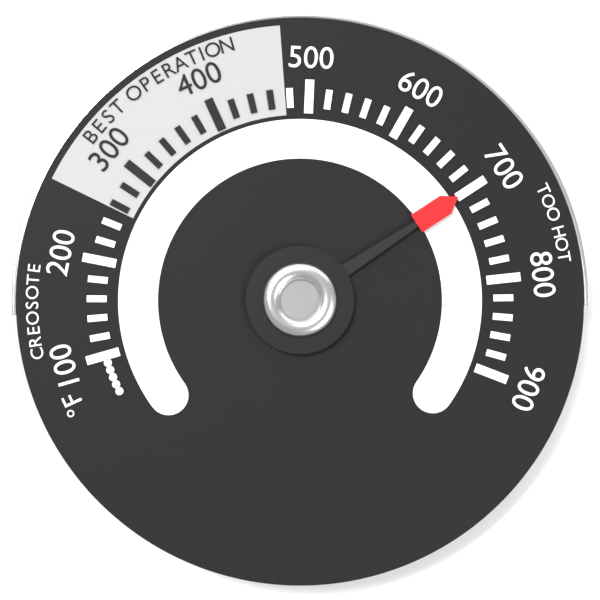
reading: 700 °F
